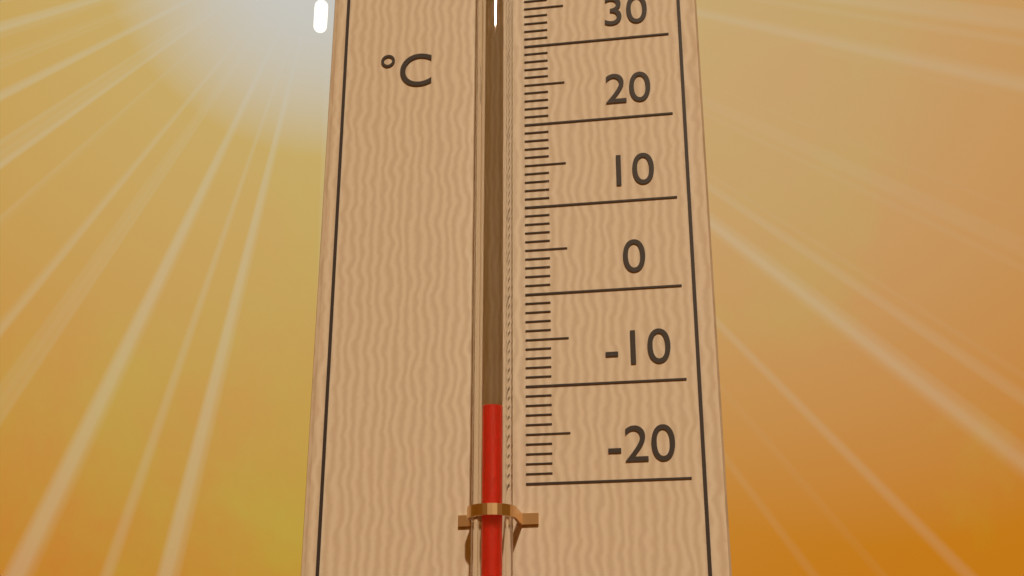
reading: -13 °C
